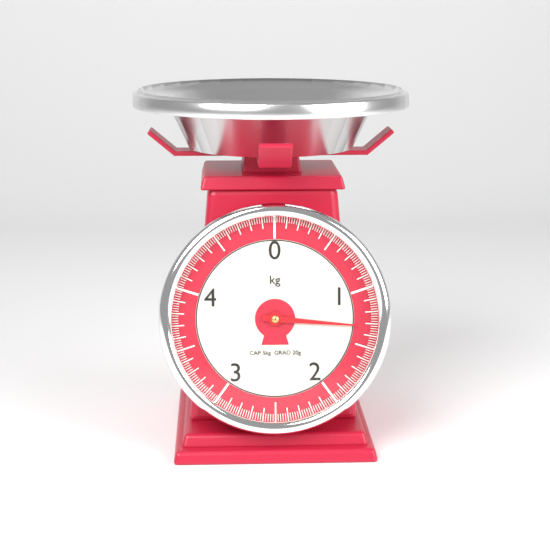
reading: 1.32 kg
